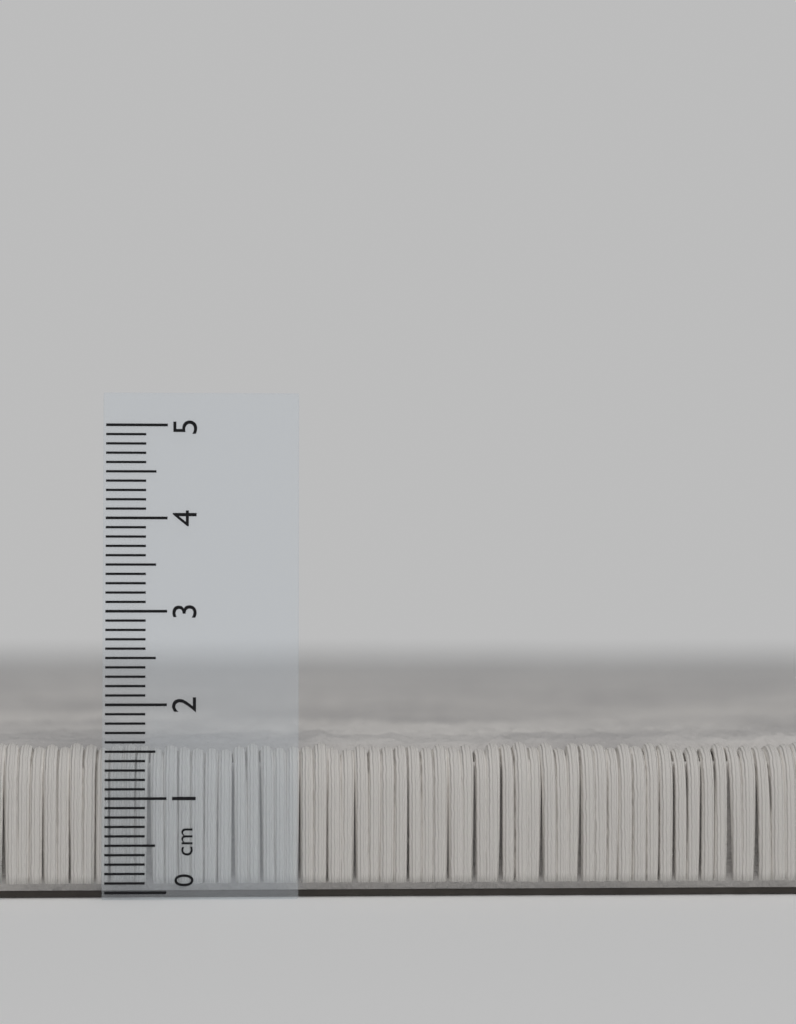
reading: 1.7 cm
